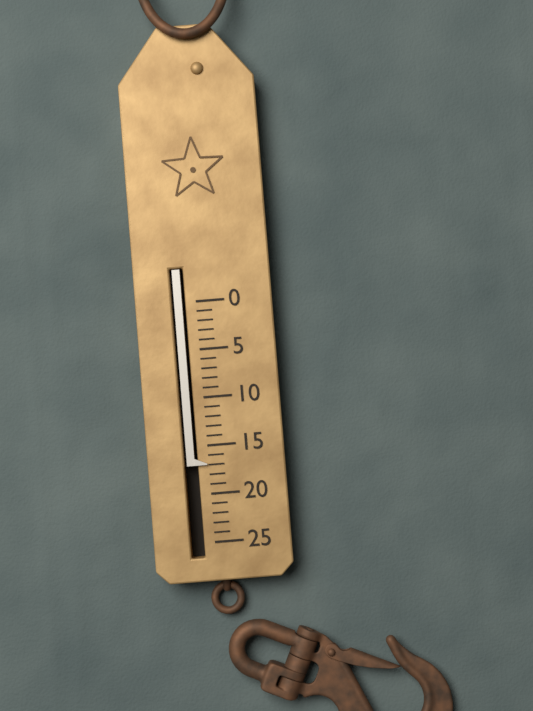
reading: 17 (no unit)
